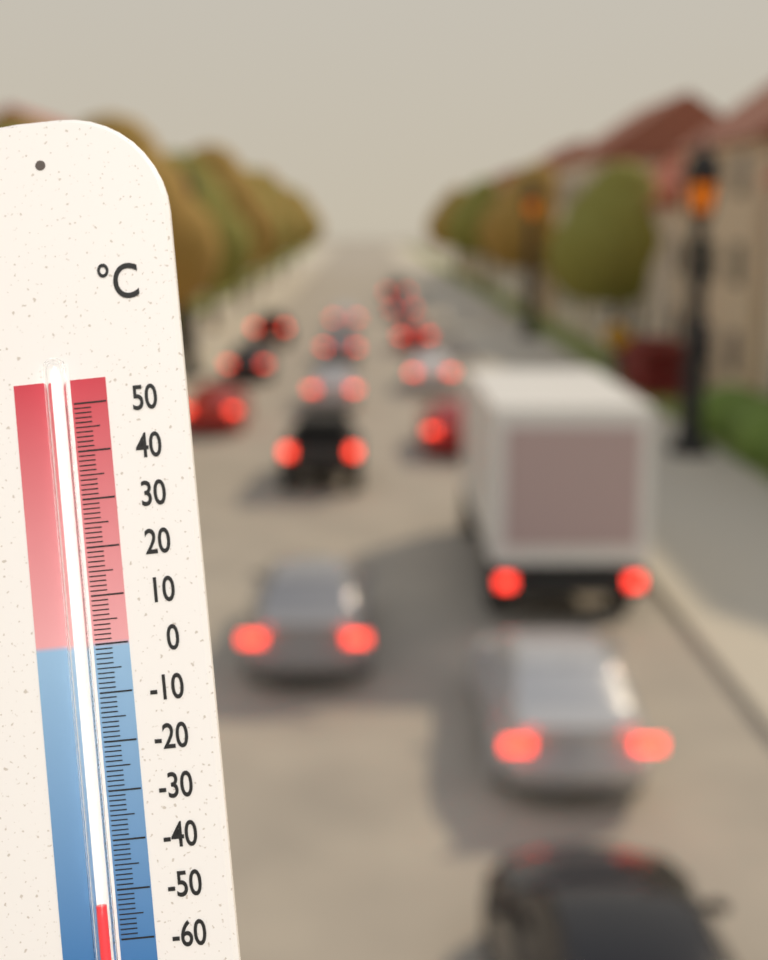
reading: -52 °C
